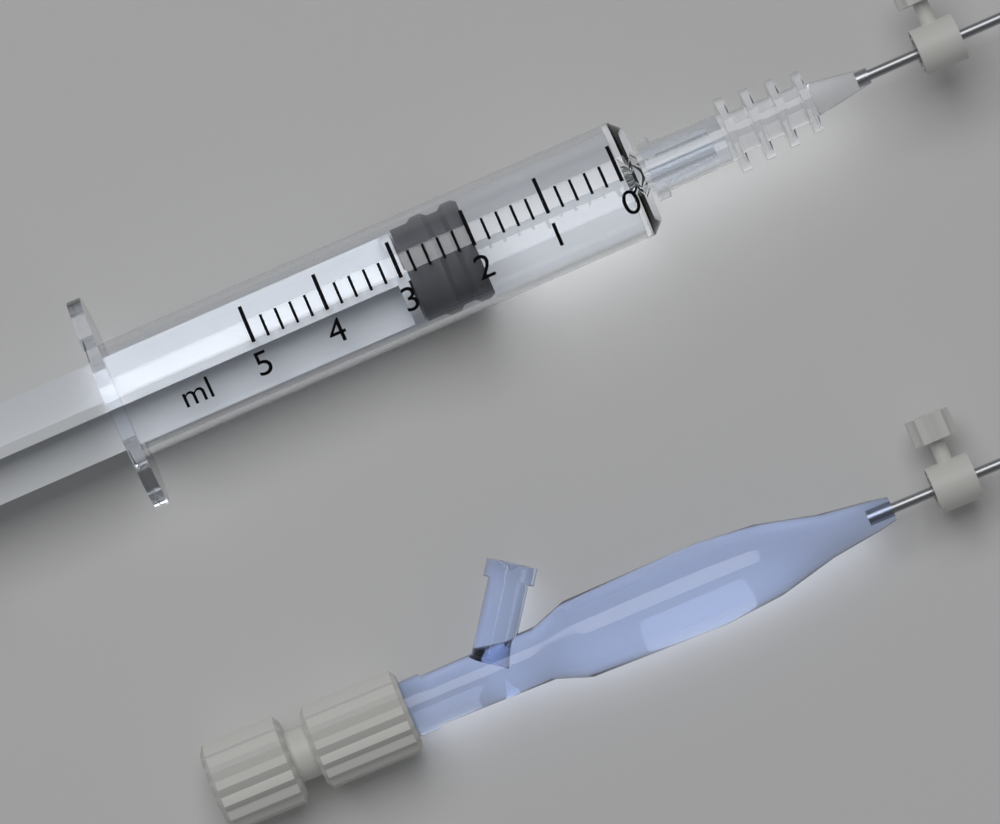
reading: 2.0 ml
